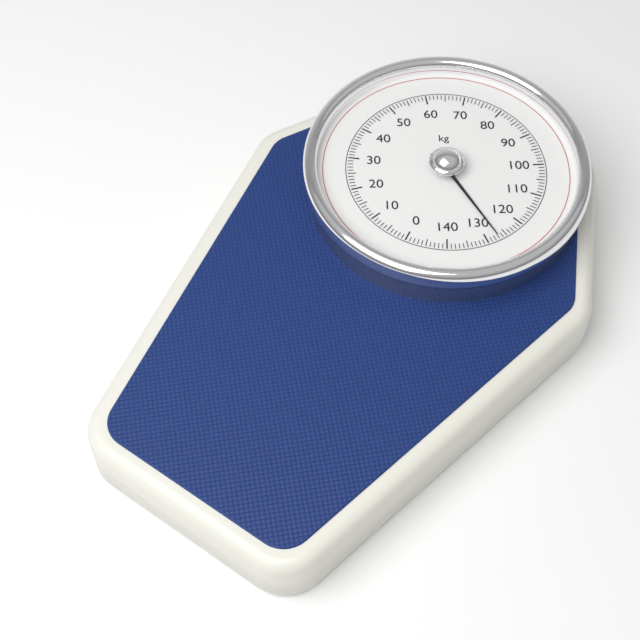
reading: 127 kg
